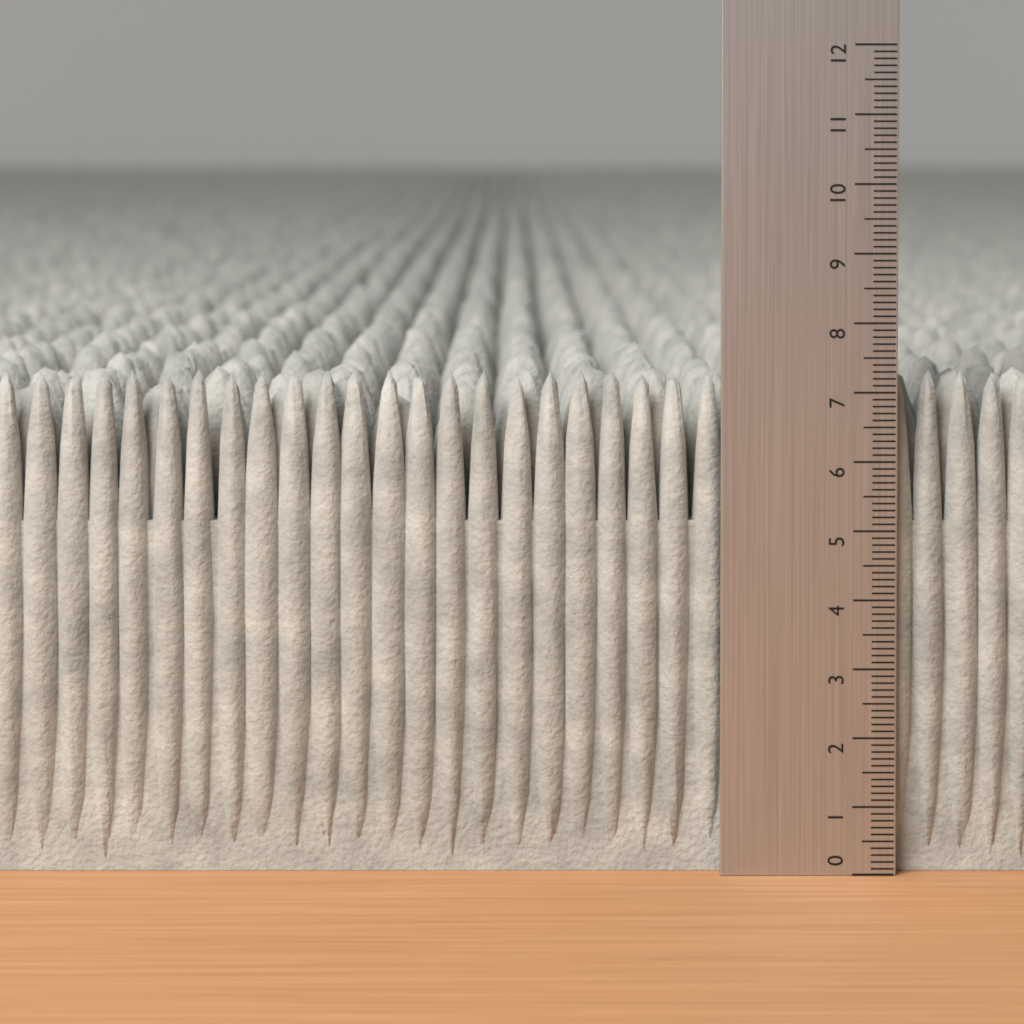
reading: 7.3 (no unit)
